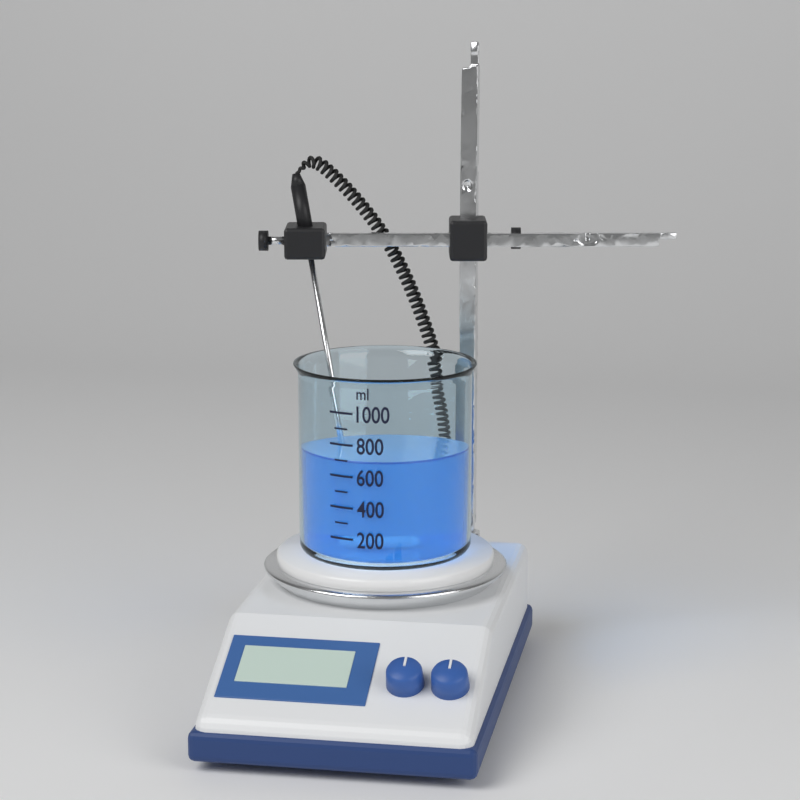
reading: 700 ml
